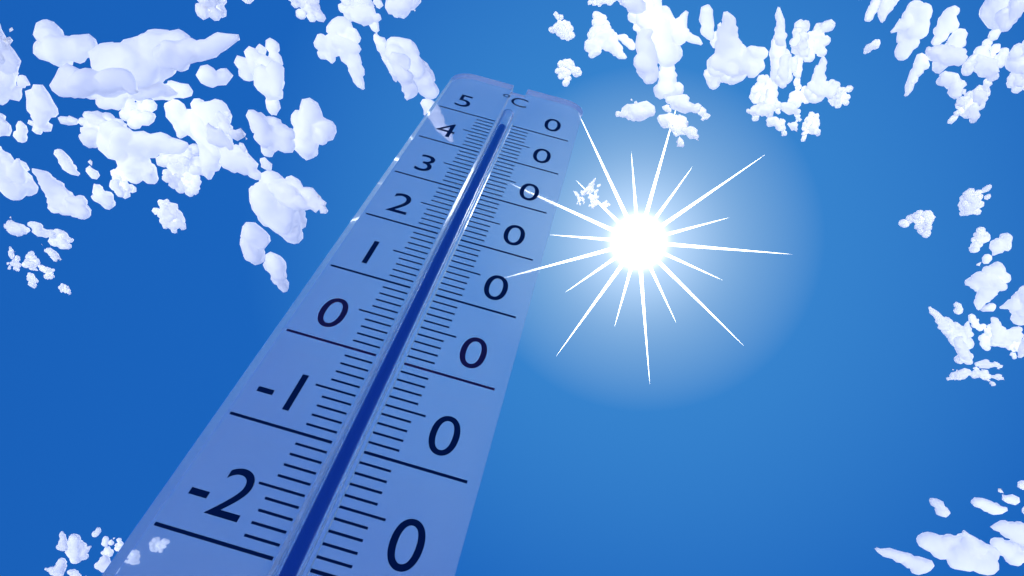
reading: 49 °C
